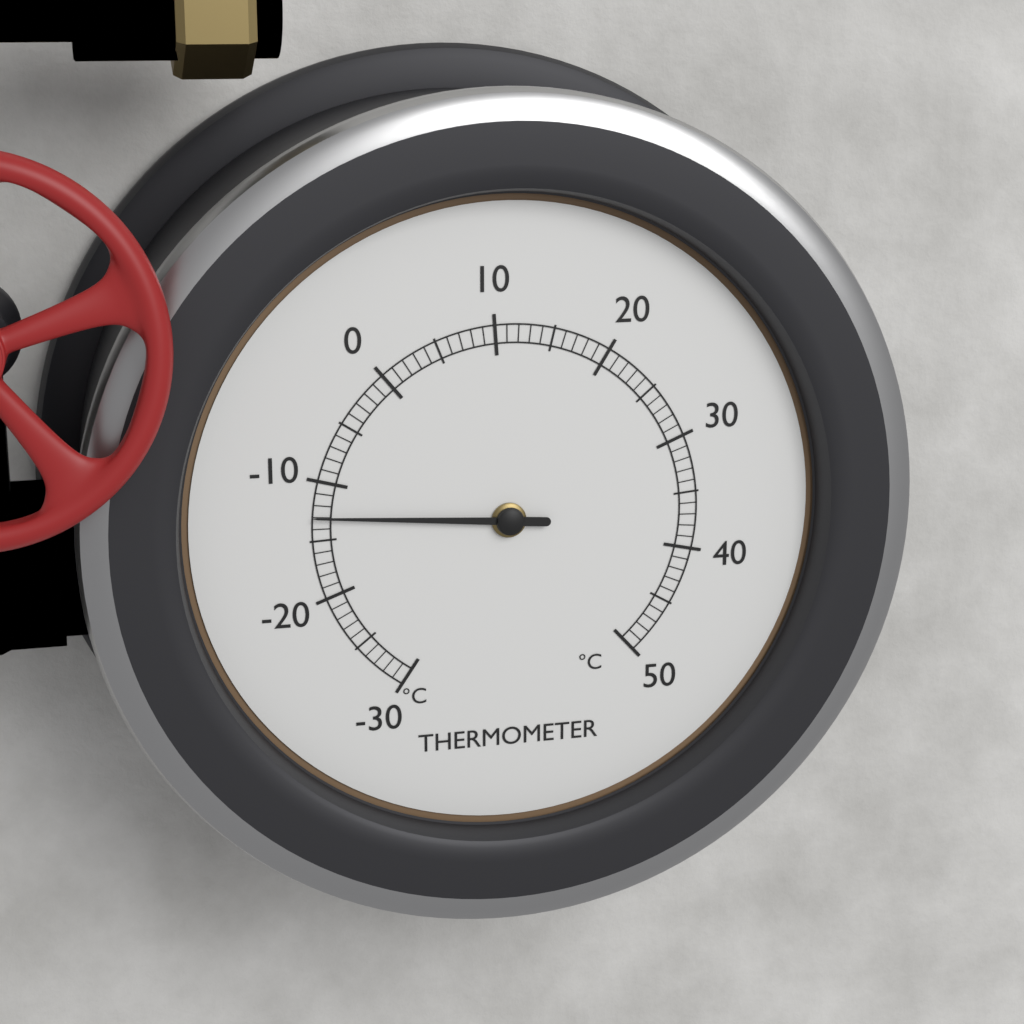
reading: -13 °C
